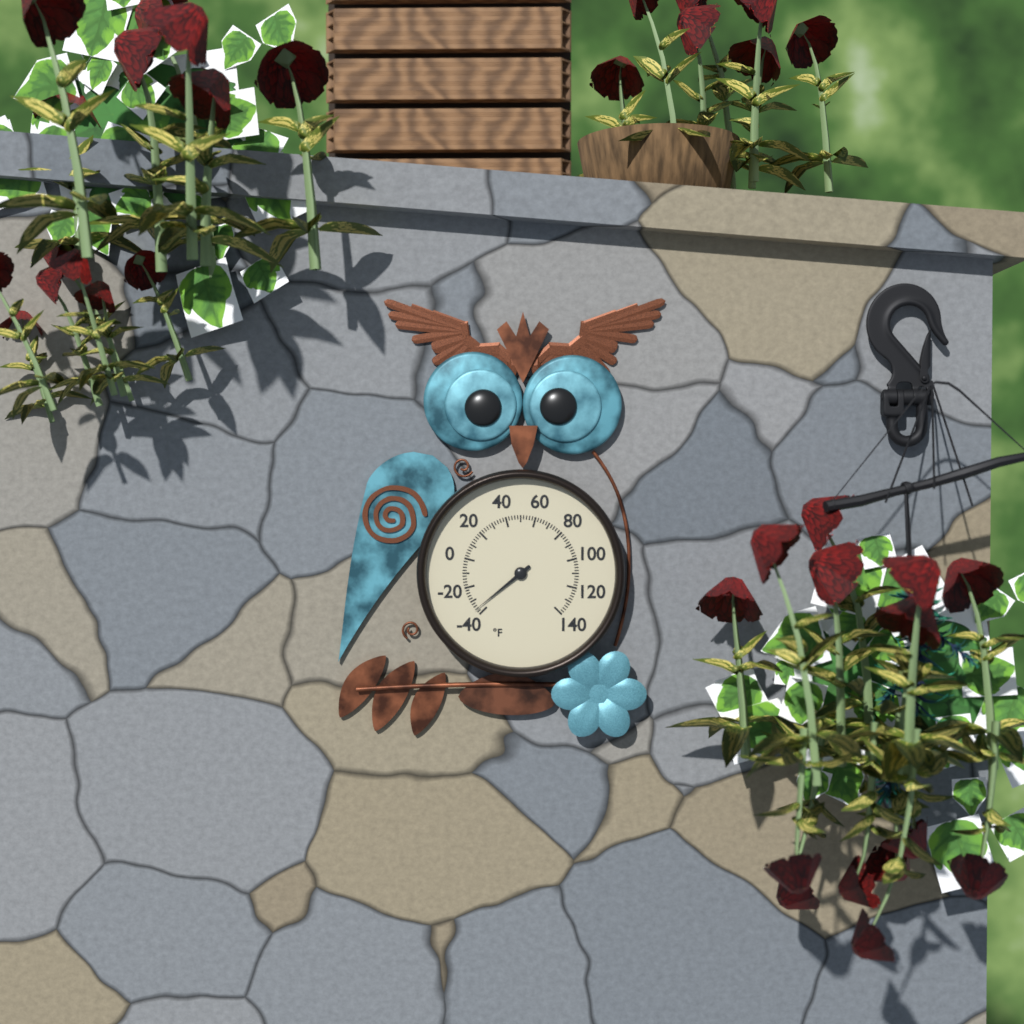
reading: -36 °F
